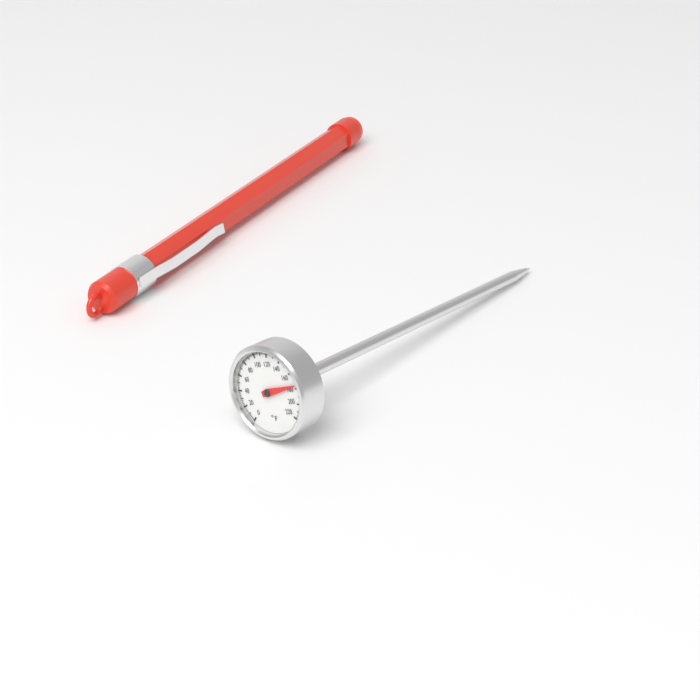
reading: 176 °F
